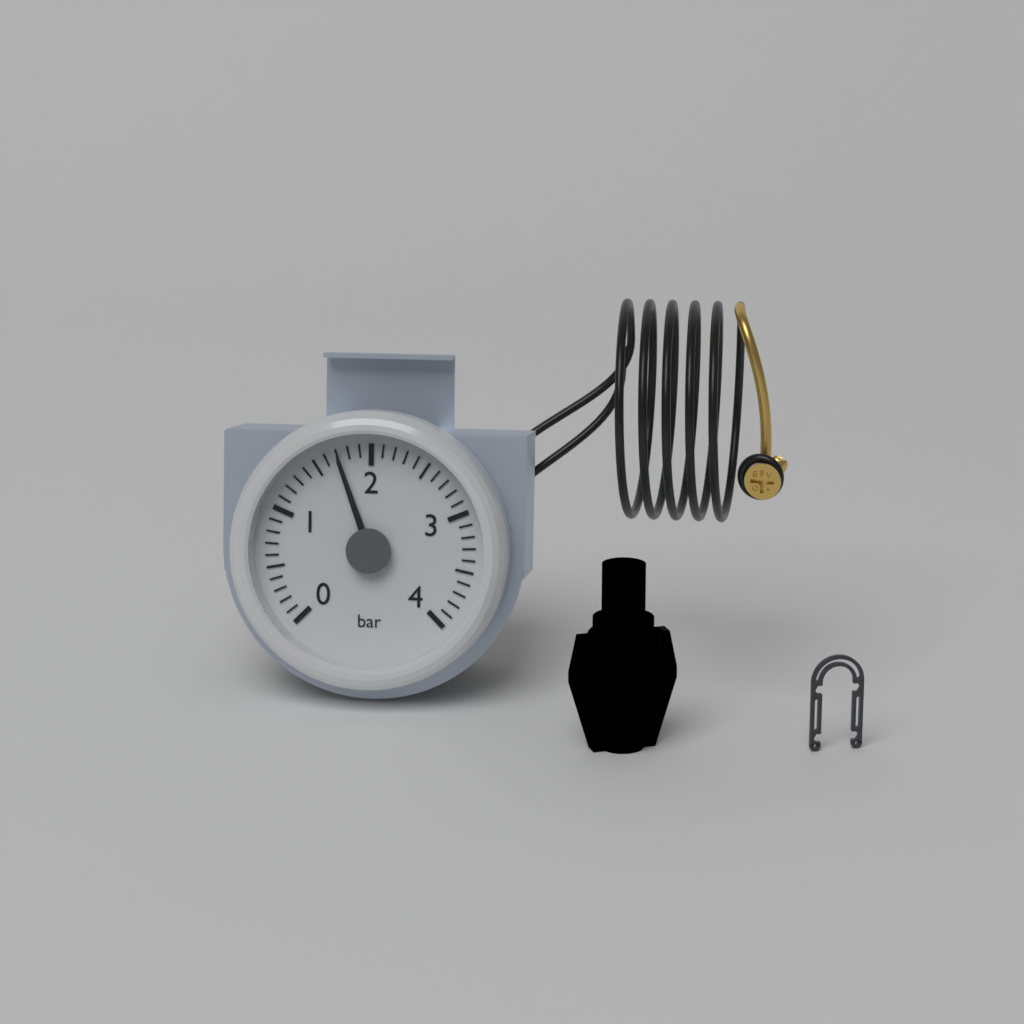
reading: 1.7 bar
